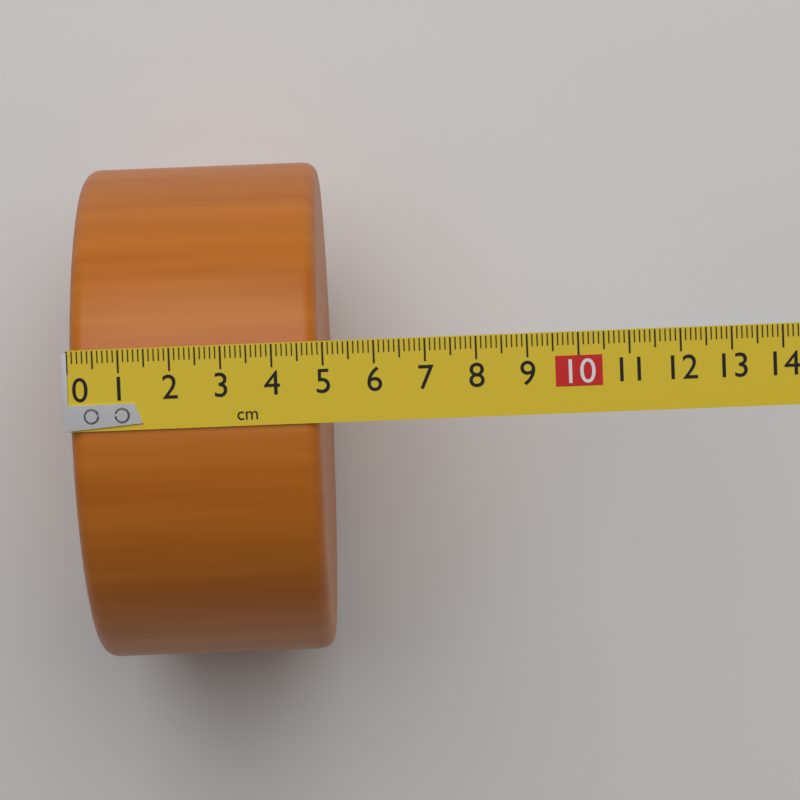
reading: 4.9 cm
